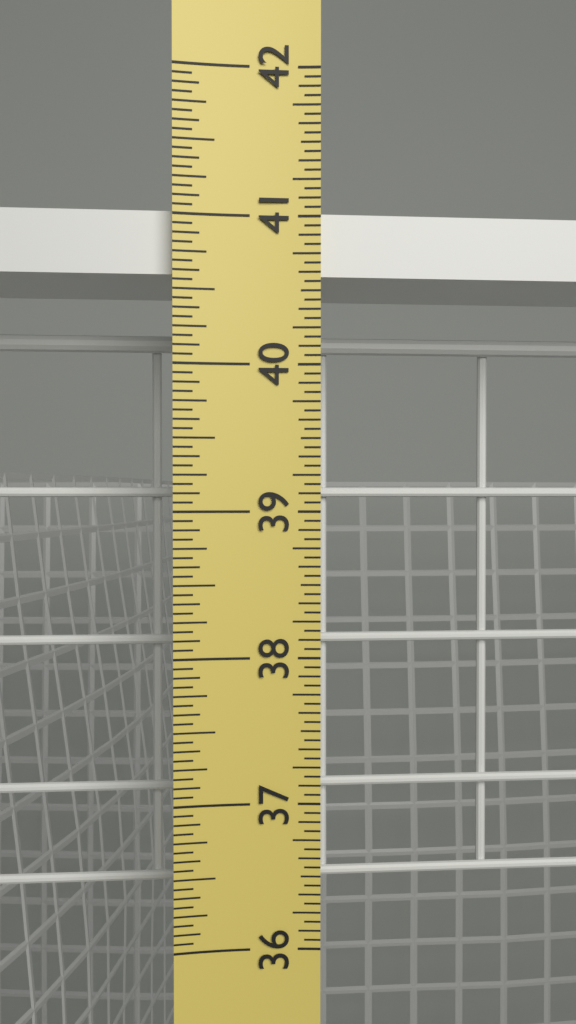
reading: 41.0625 in
